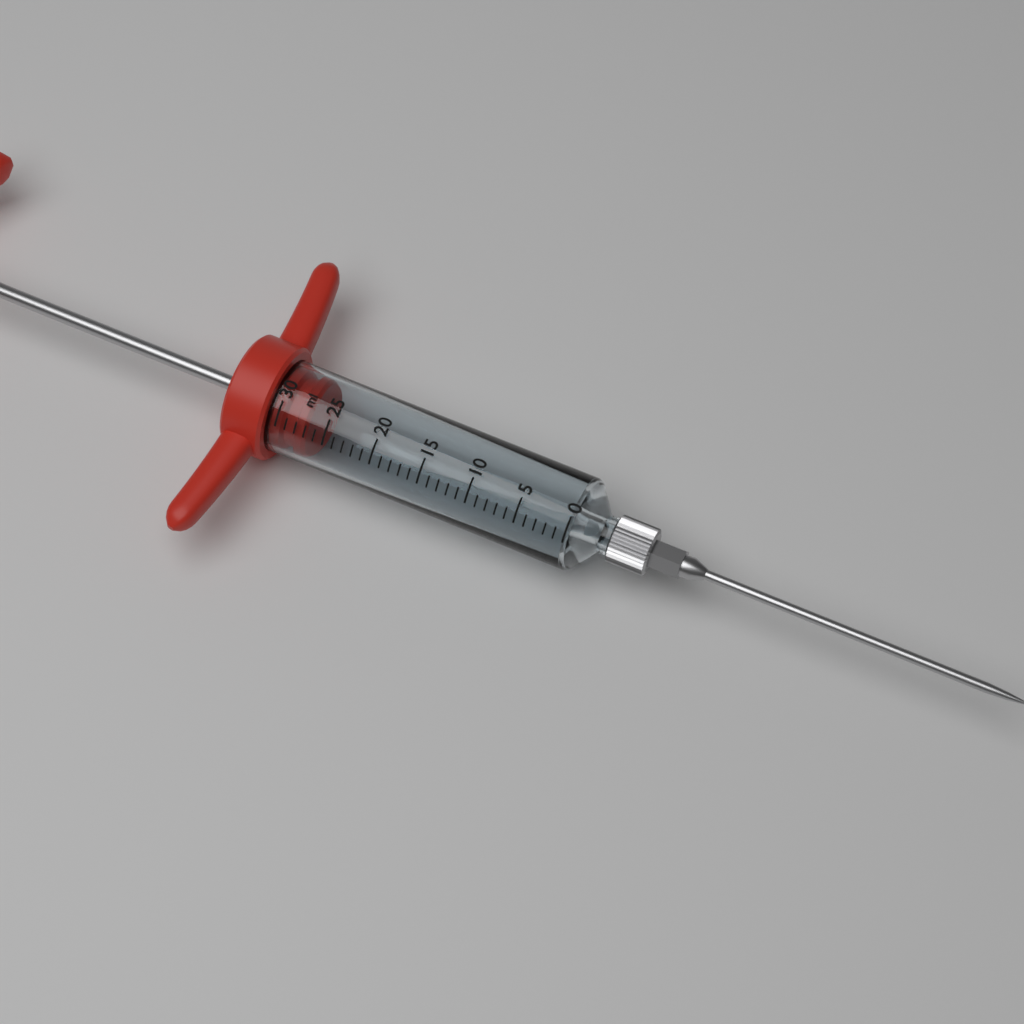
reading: 27 ml
